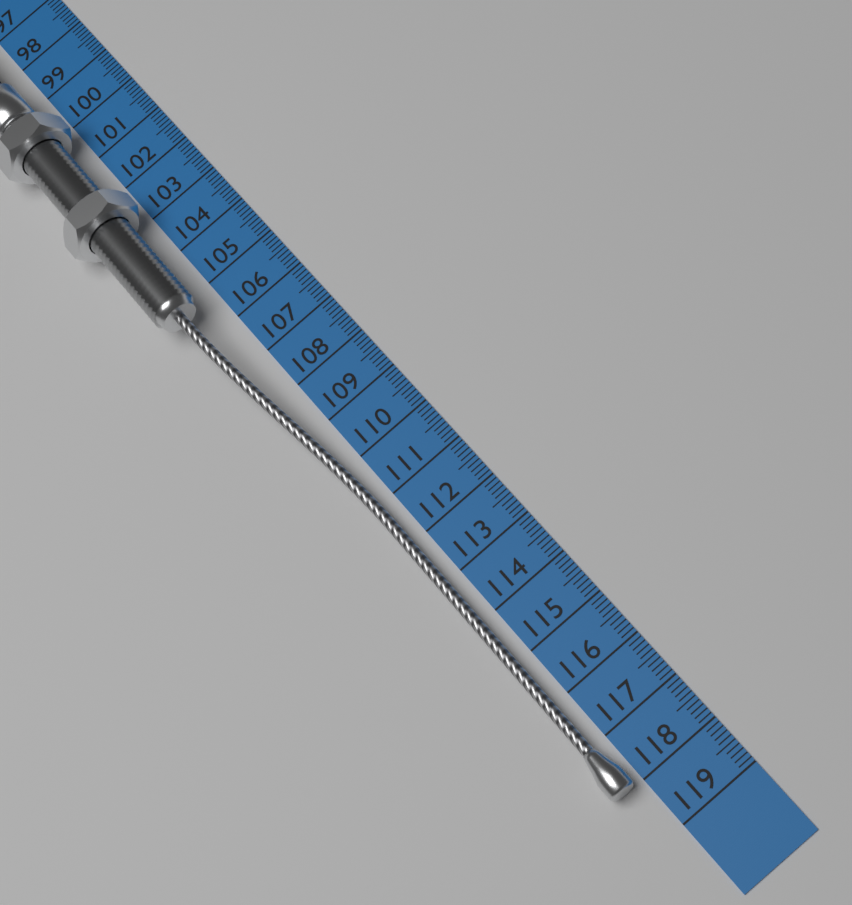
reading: 118.0 cm
